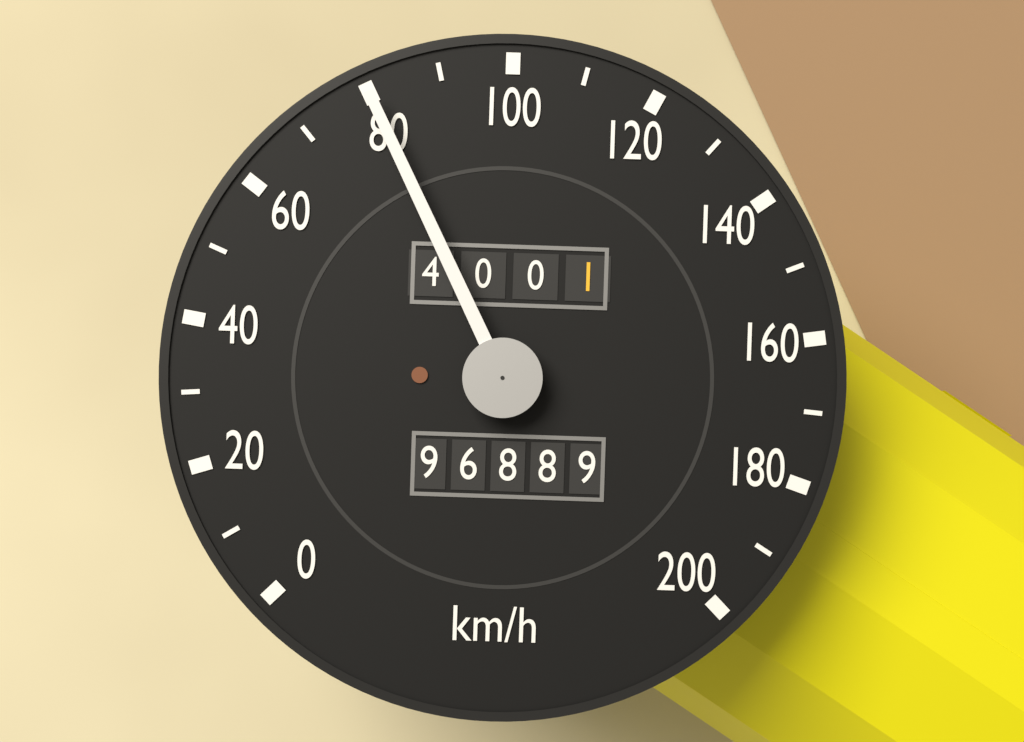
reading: 80 km/h
